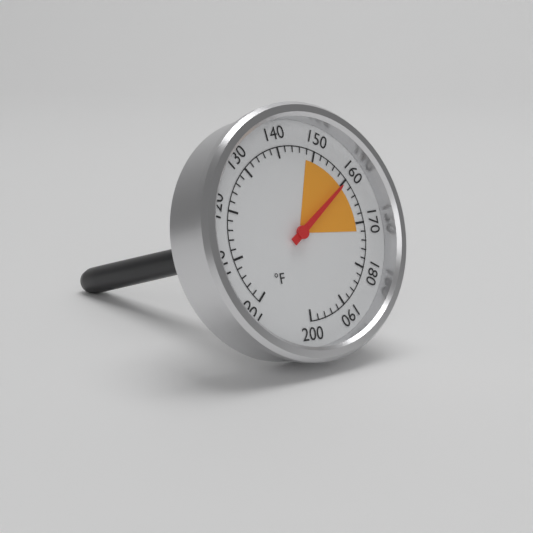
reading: 160 °F
